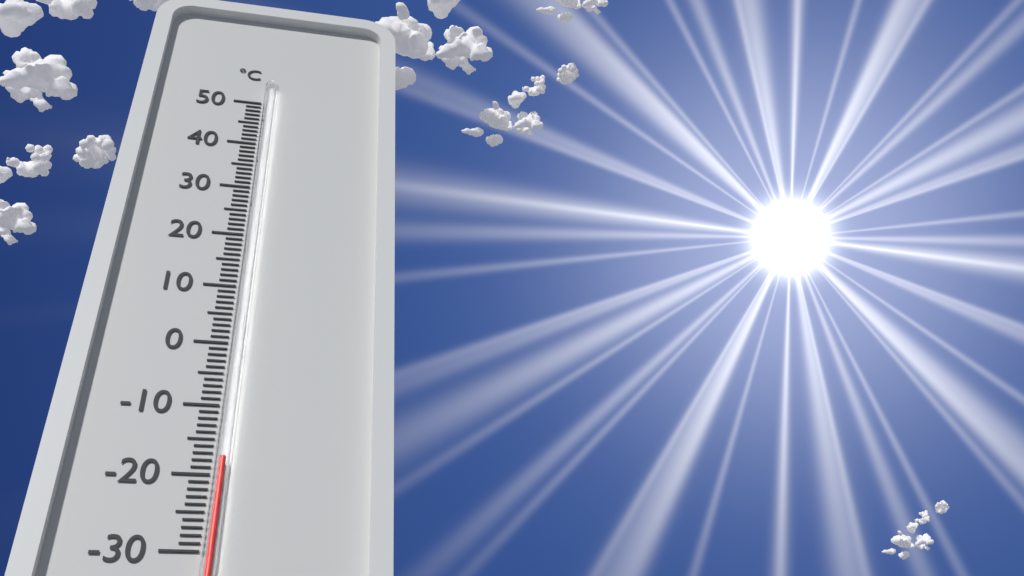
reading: -18 °C
